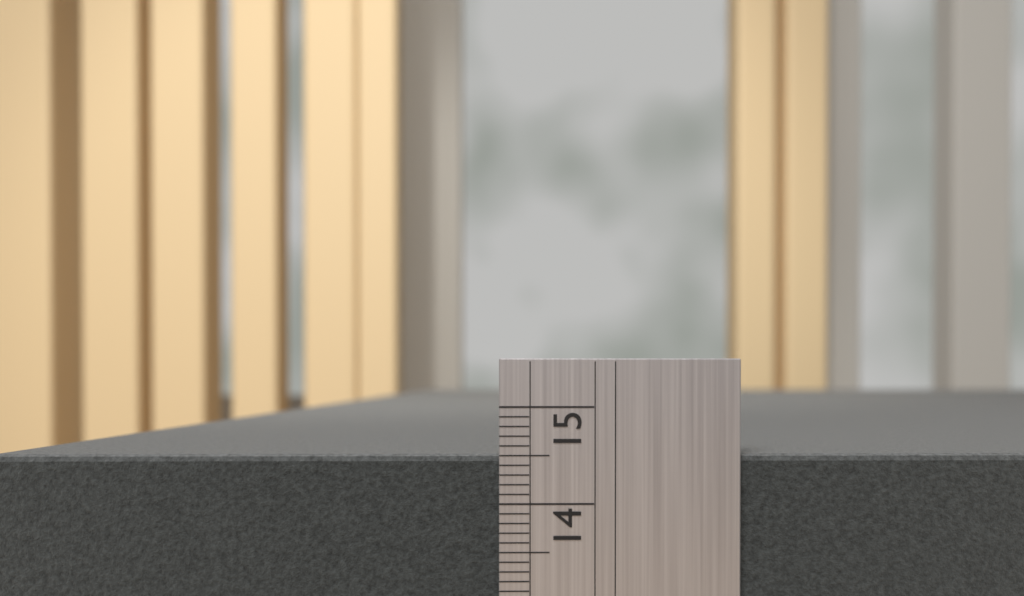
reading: 14.5 (no unit)
